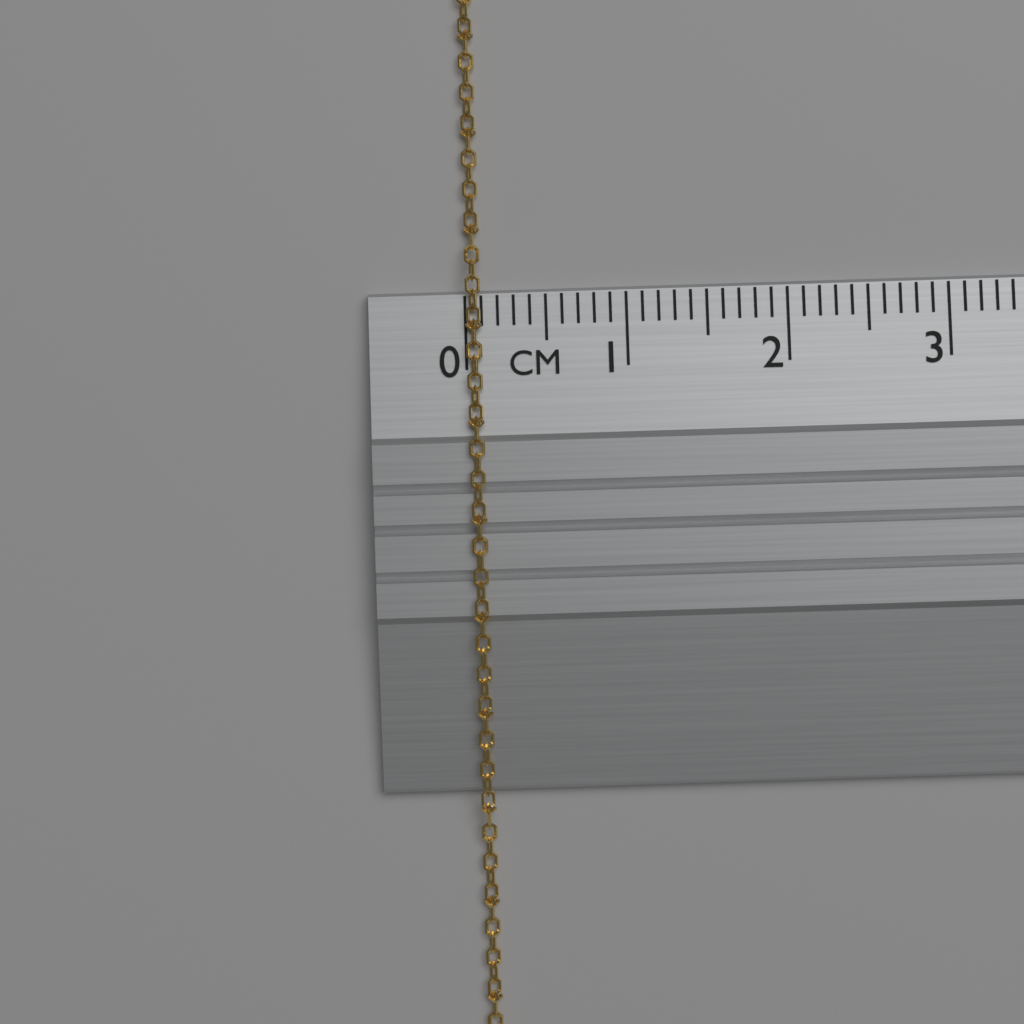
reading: 0.1 cm
